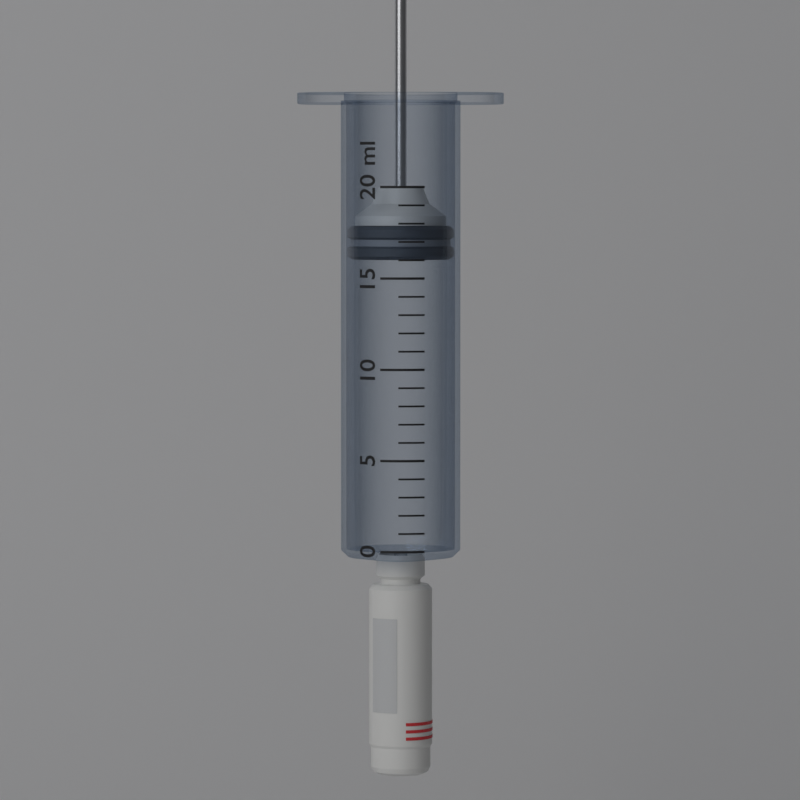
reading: 16 ml
